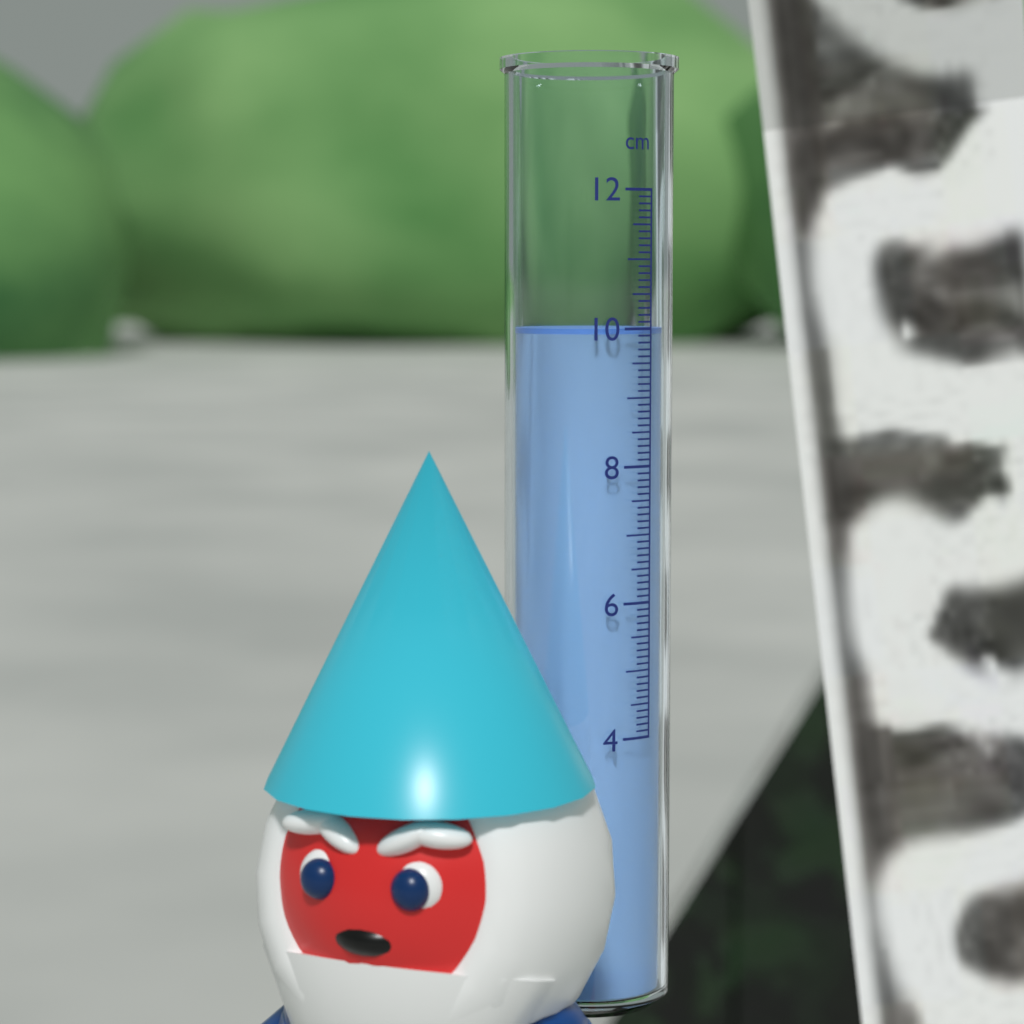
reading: 10.0 cm
